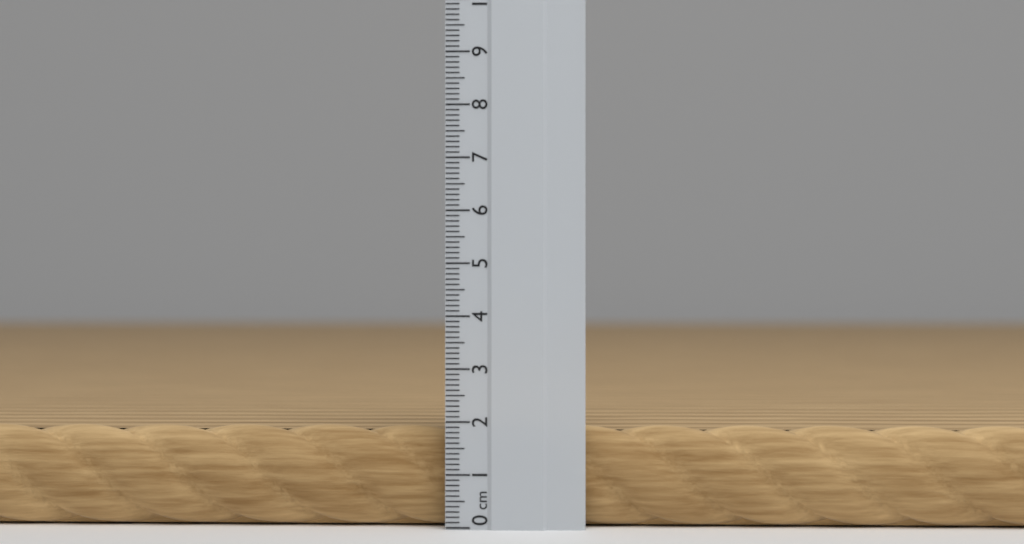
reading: 1.9 cm
